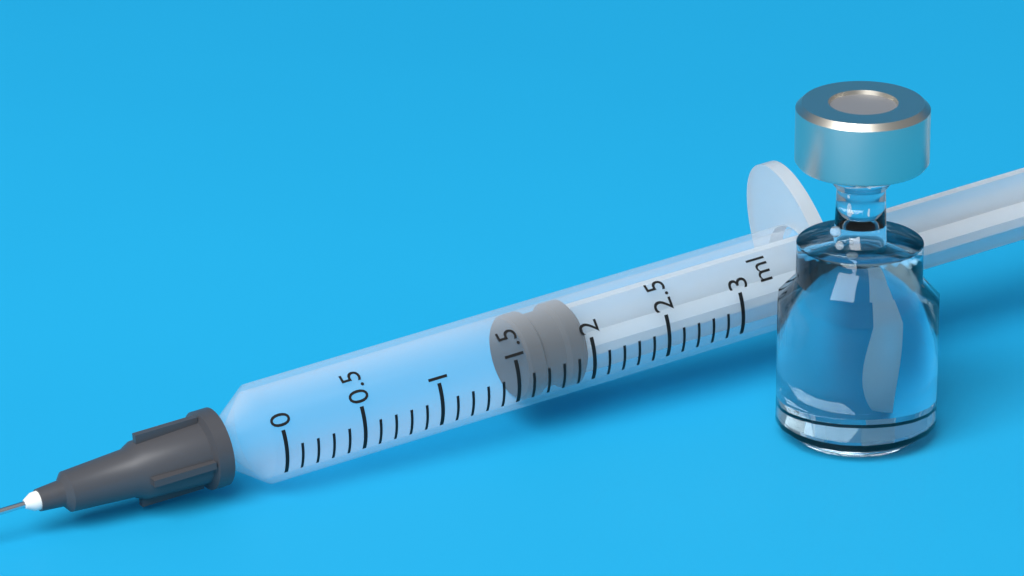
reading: 1.6 ml
